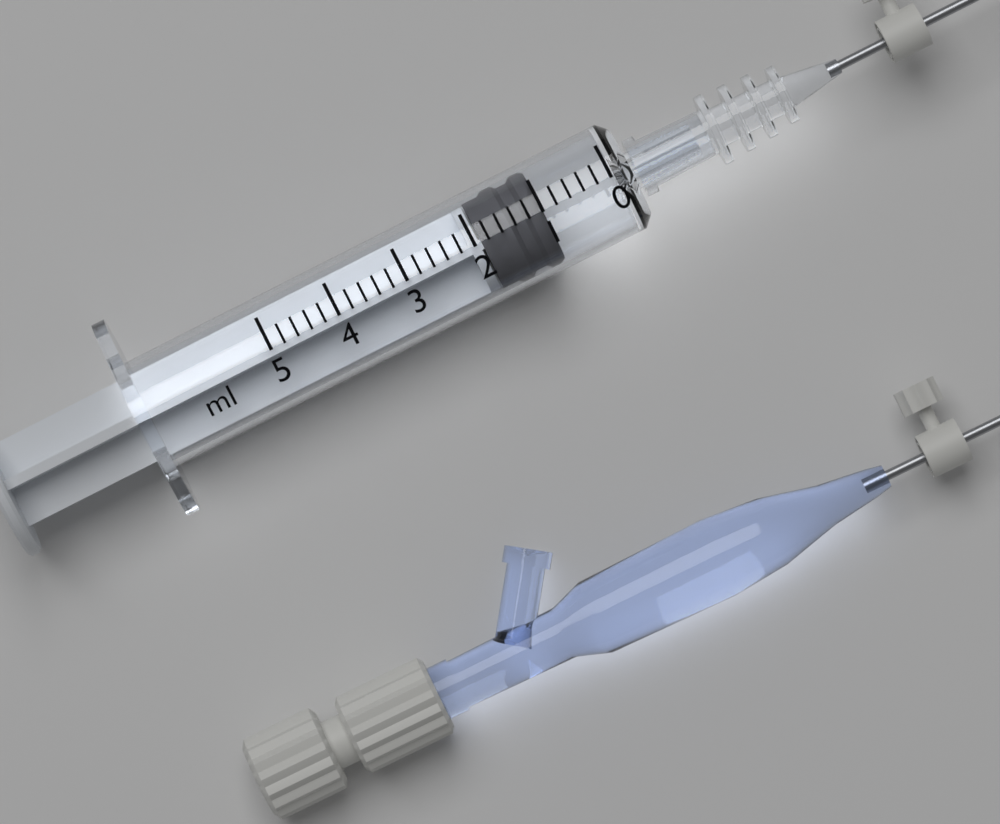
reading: 1.0 ml
